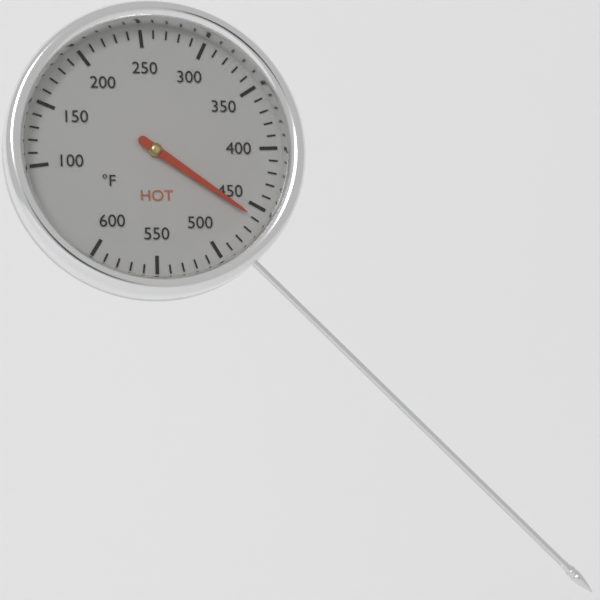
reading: 460 °F
